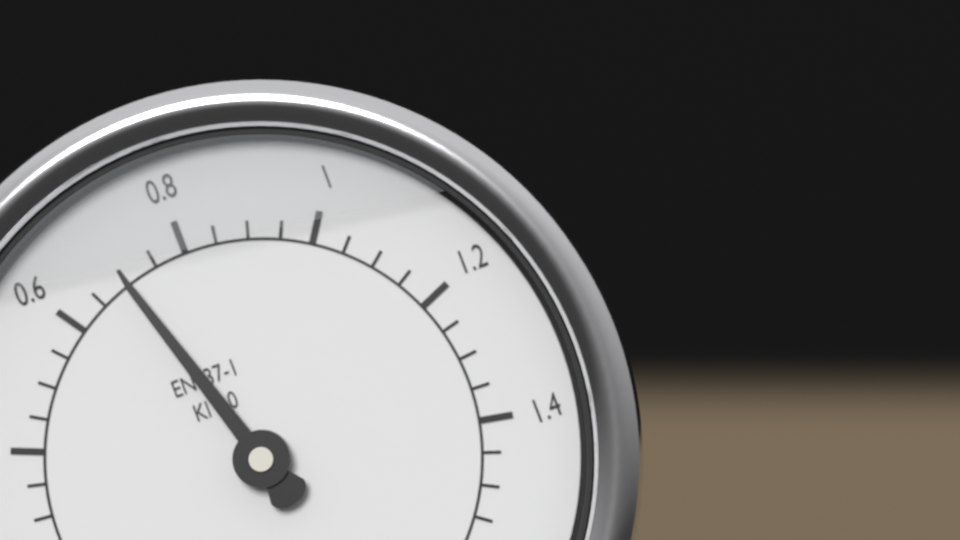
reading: 0.70 MPa
